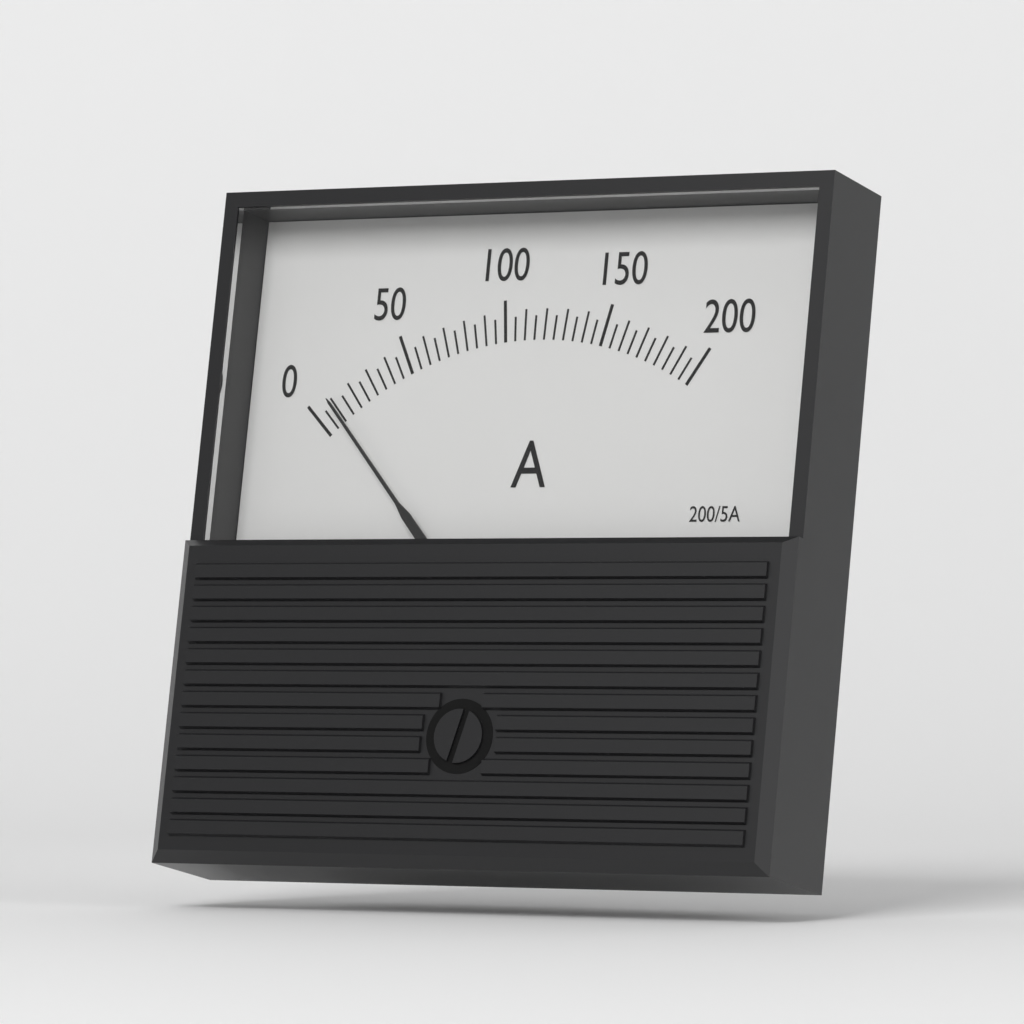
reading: 10 A
